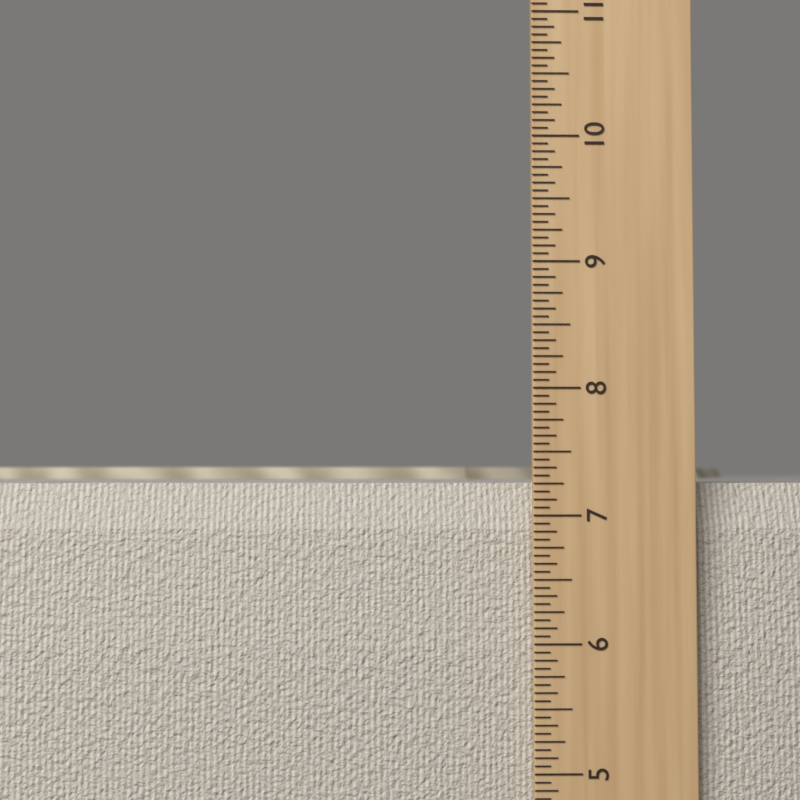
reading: 7.2500 in
